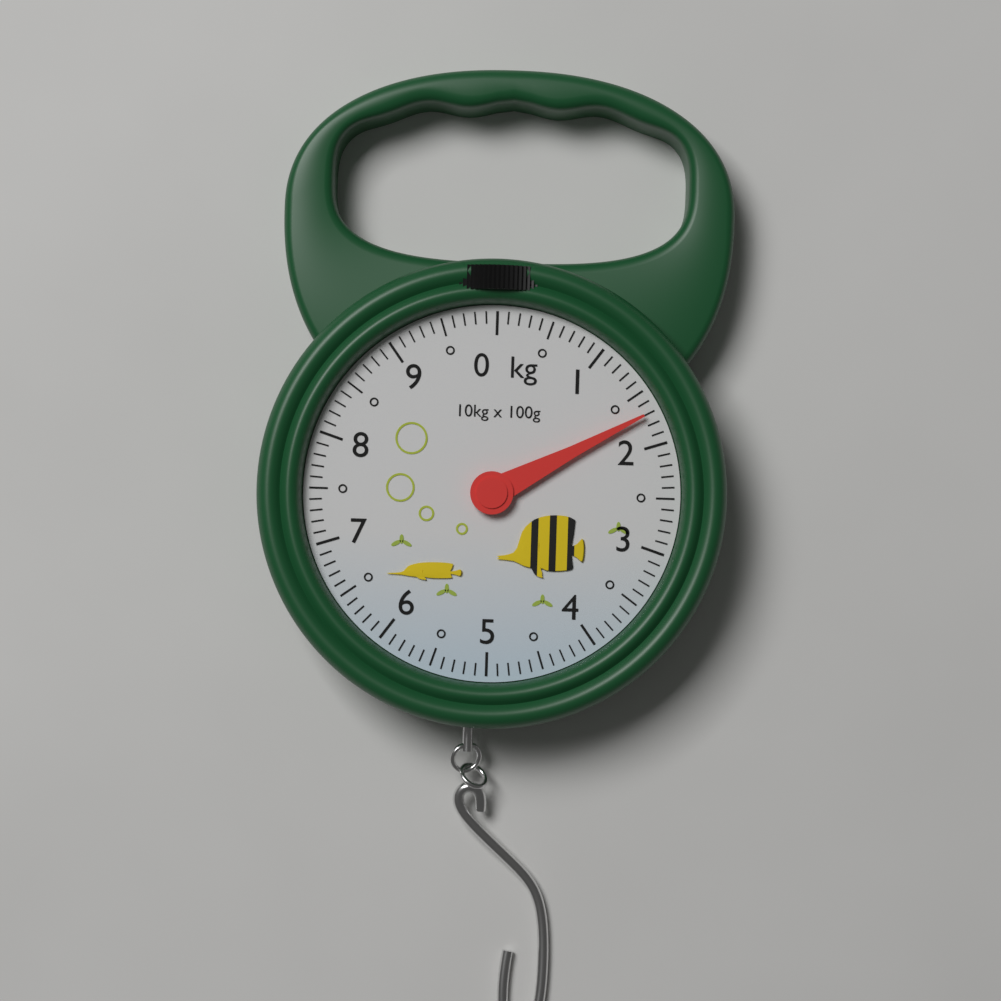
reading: 1.7 kg
